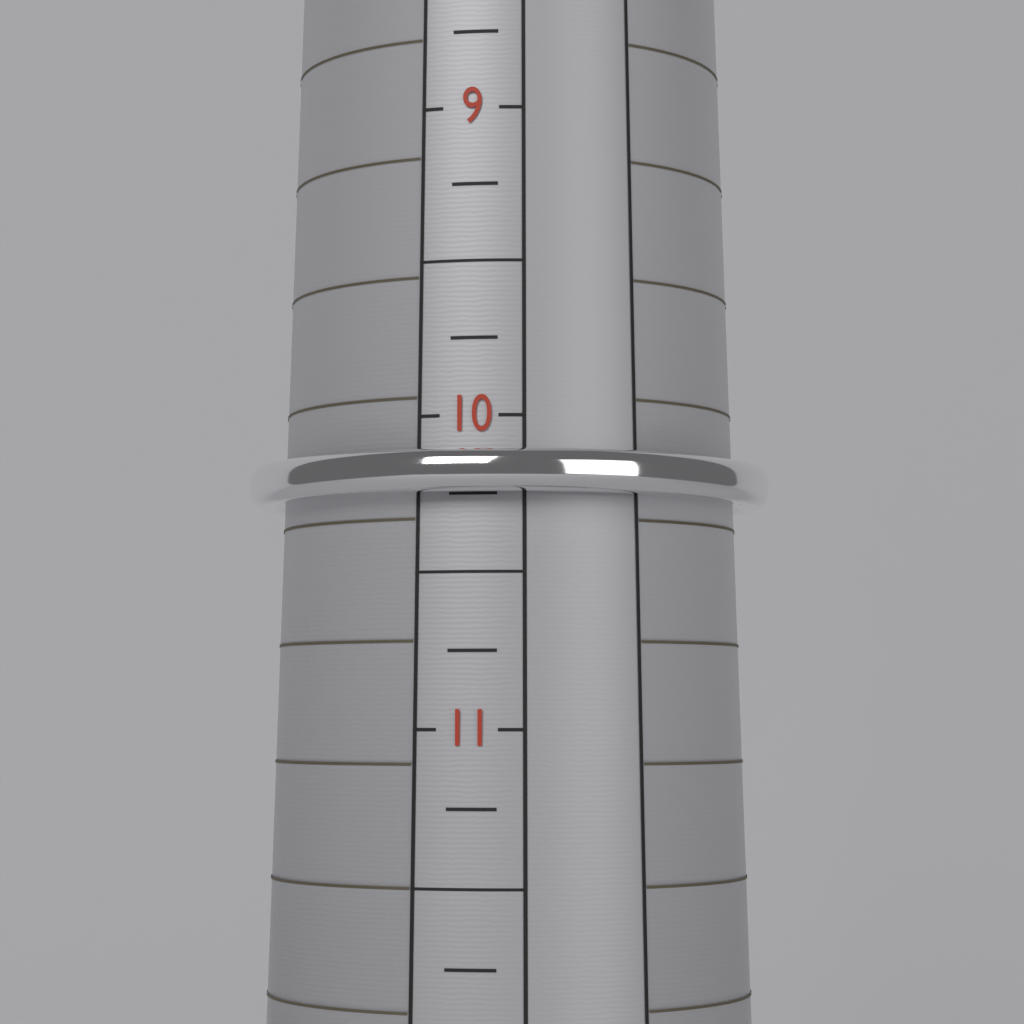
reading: 10.25 (no unit)
